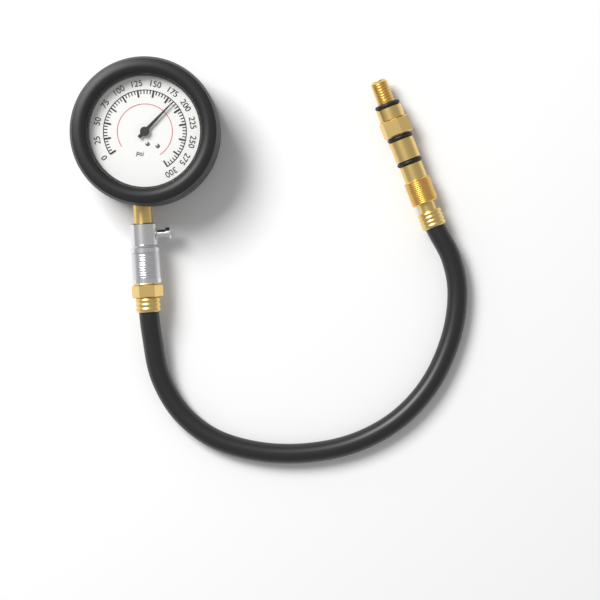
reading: 185 psi
